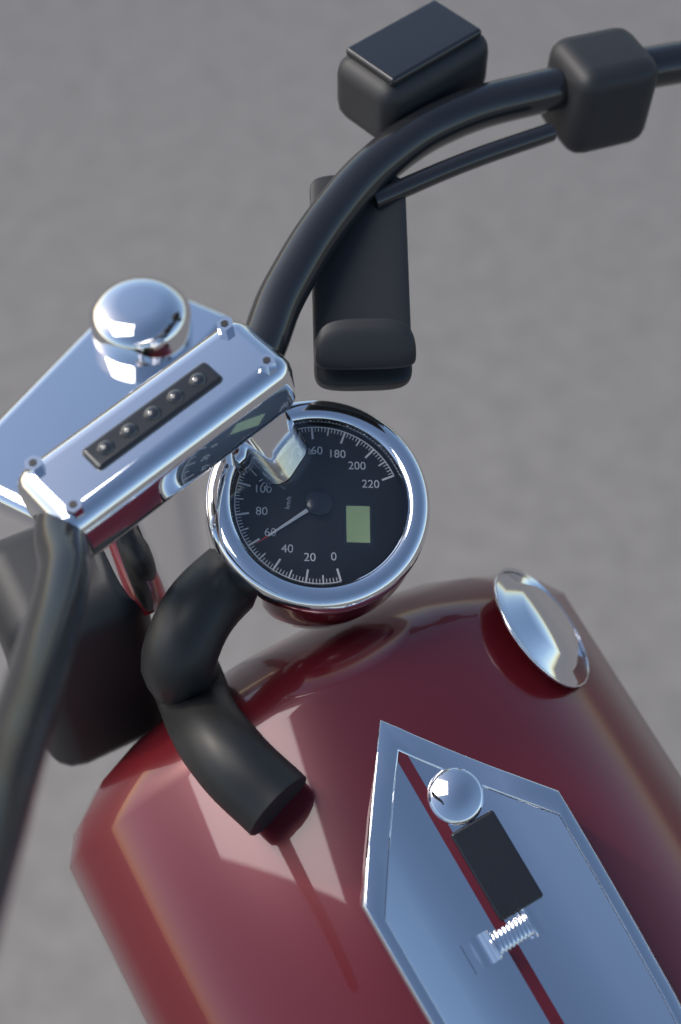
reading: 58 km/h
